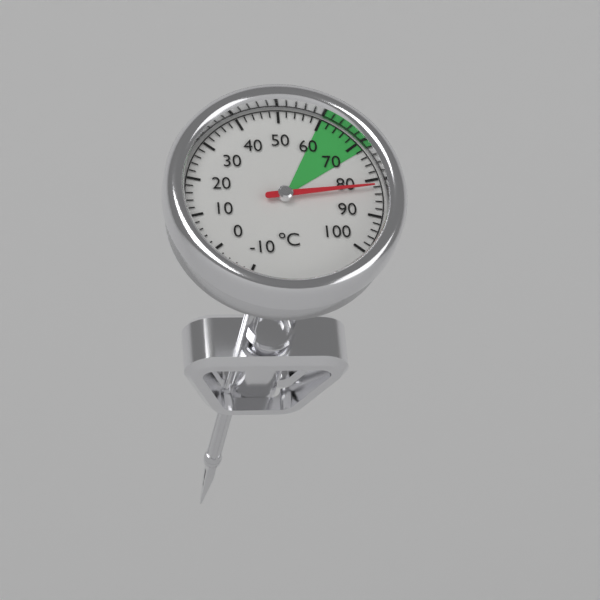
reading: 82 °C
